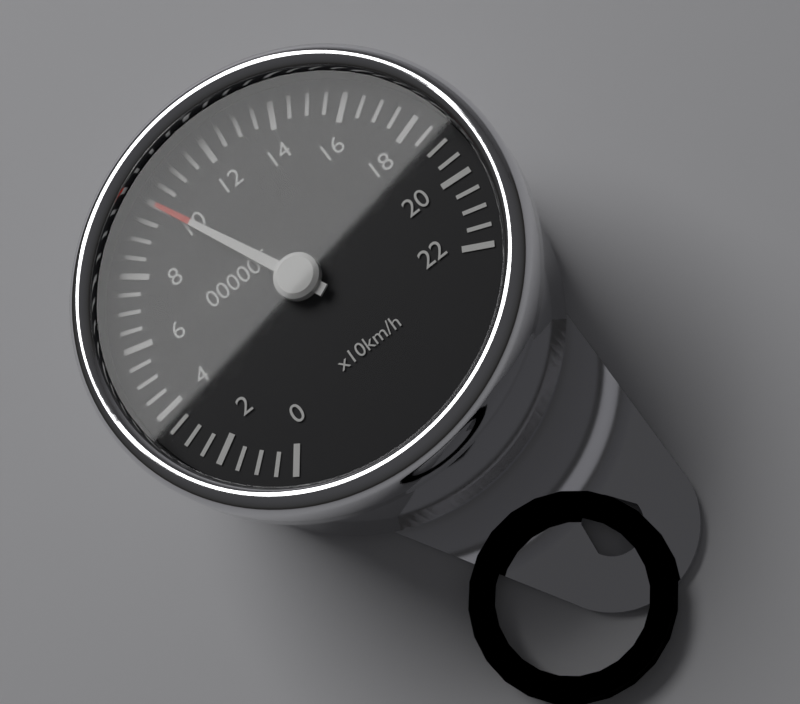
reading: 100 km/h
